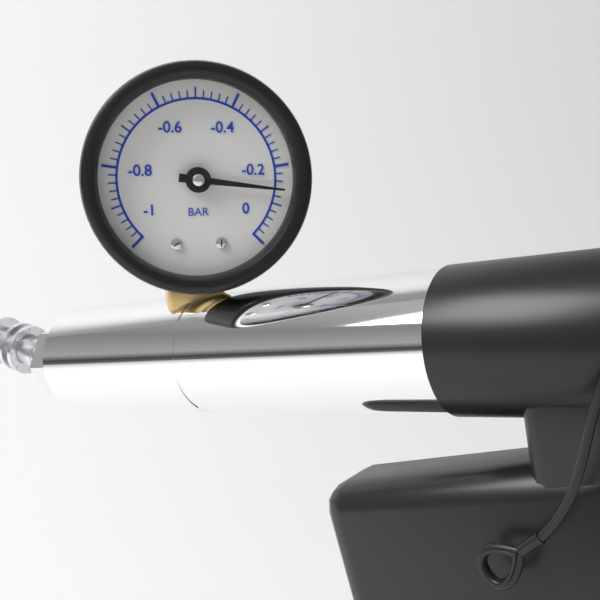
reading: -0.14 bar
